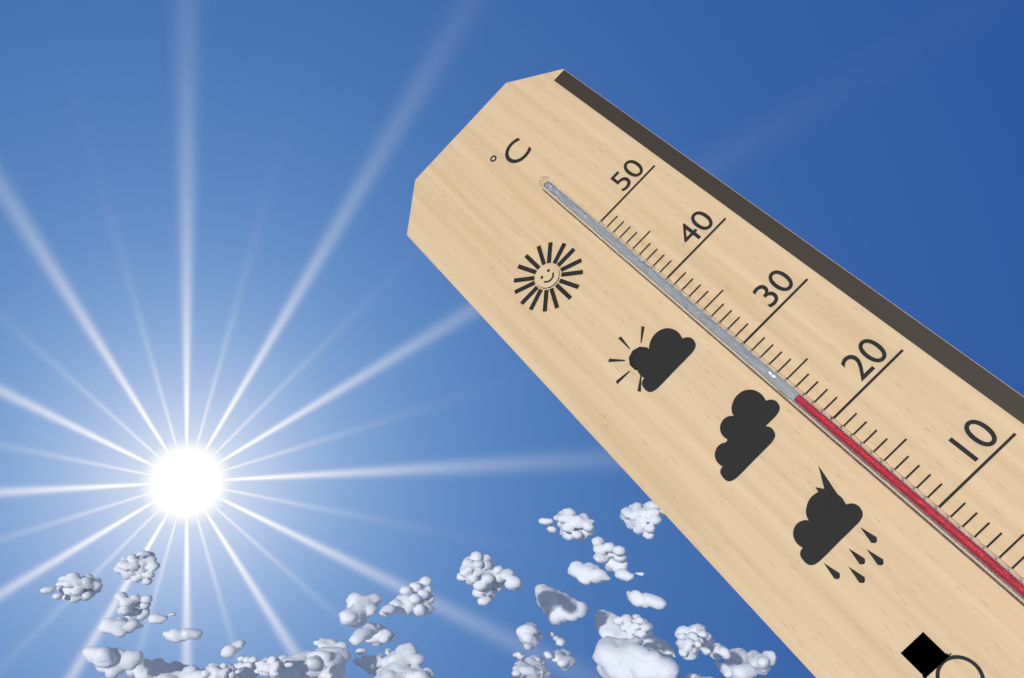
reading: 23 °C
